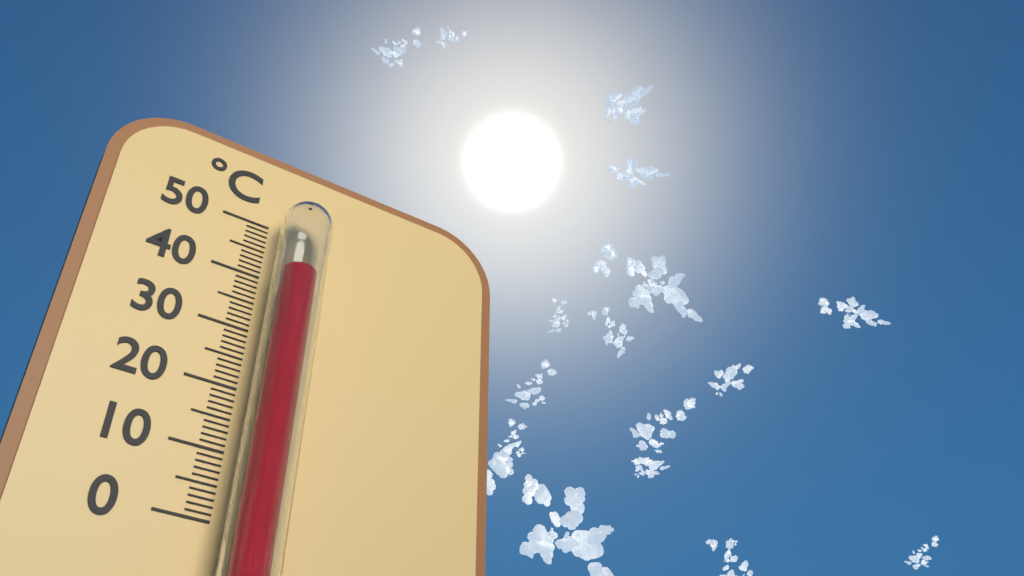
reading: 40 °C
